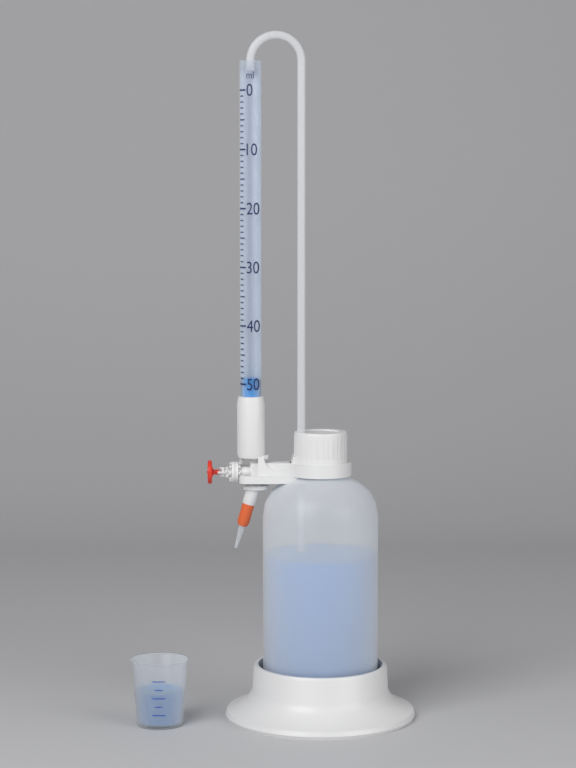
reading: 49 ml
